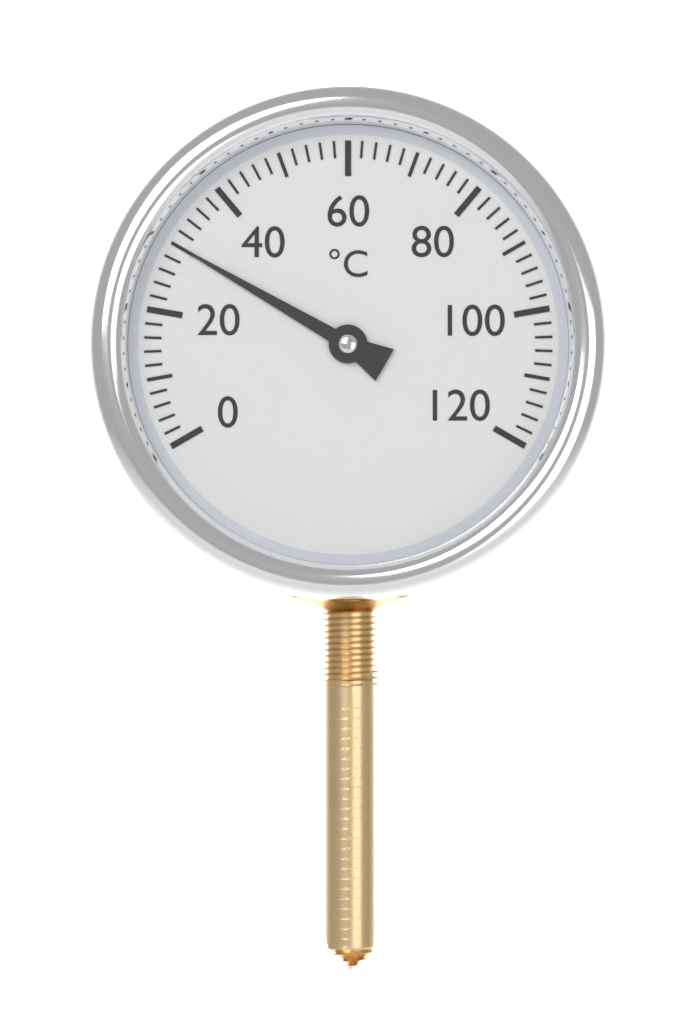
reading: 30 °C
